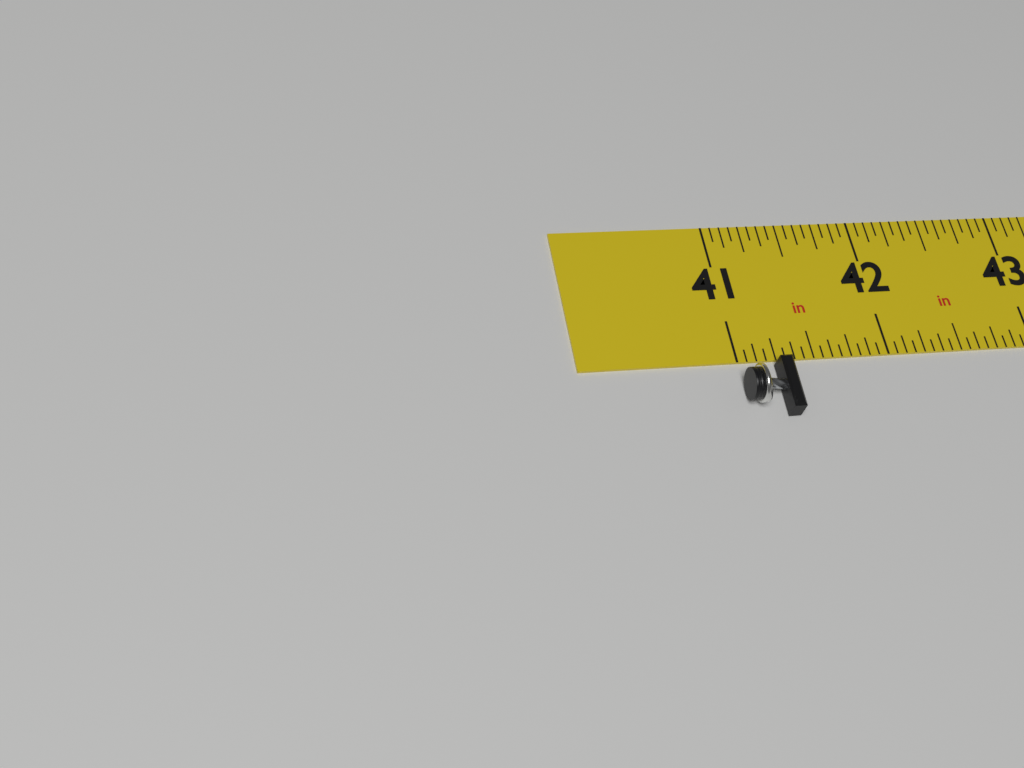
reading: 41.3125 in
